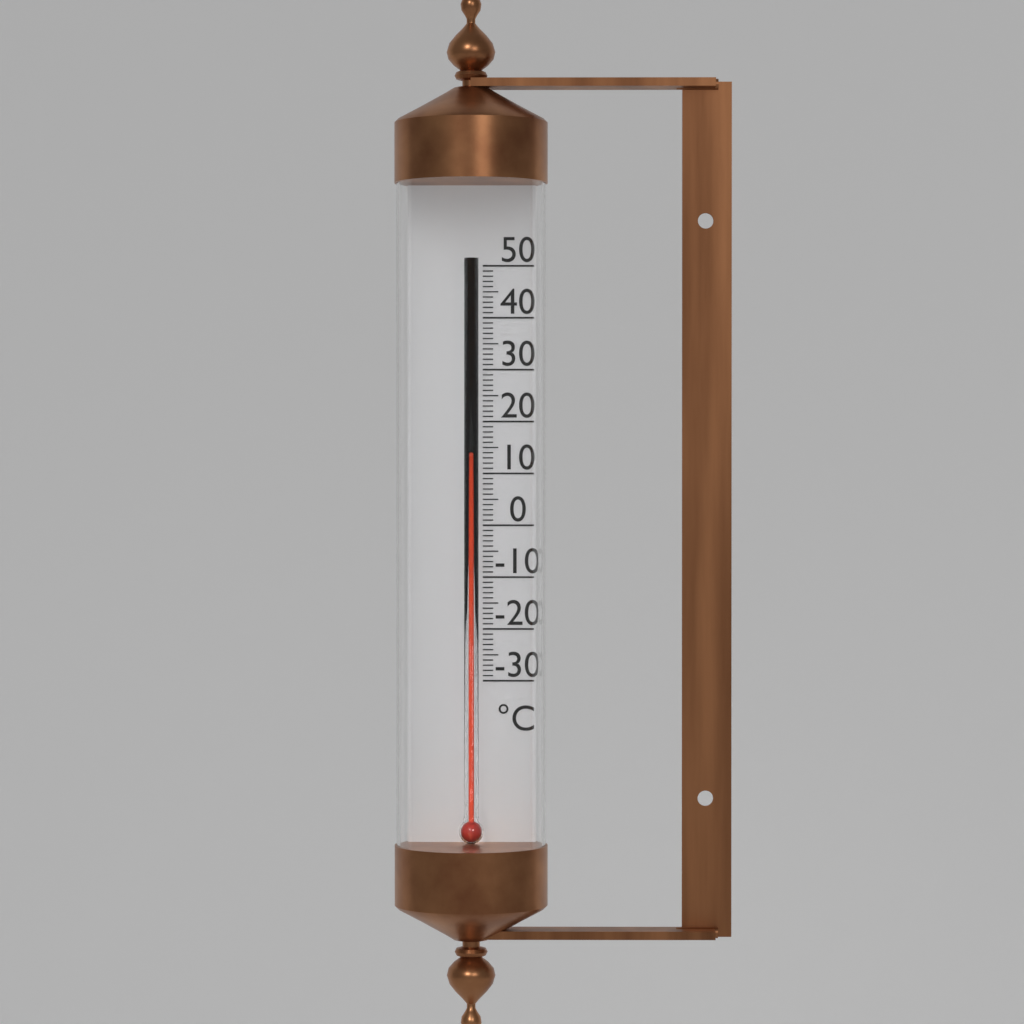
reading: 13 °C
